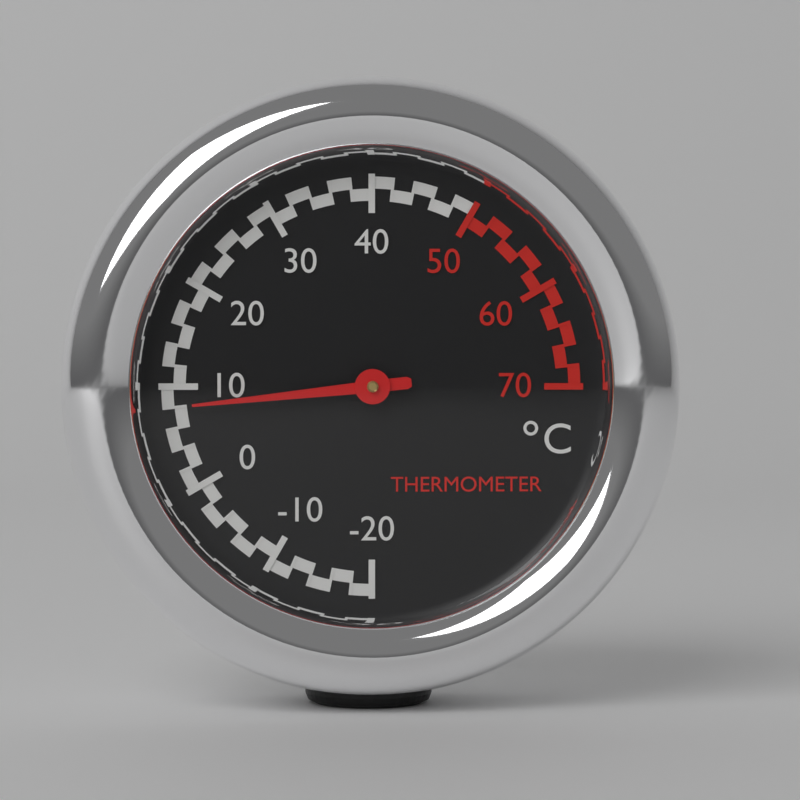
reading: 8 °C
